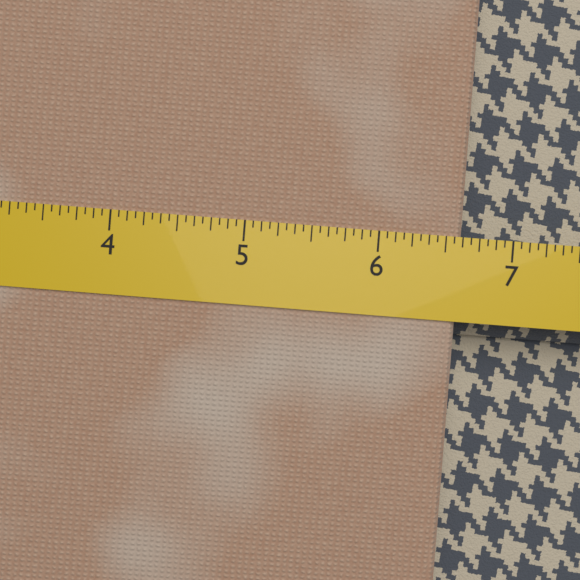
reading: 6.6250 (no unit)
